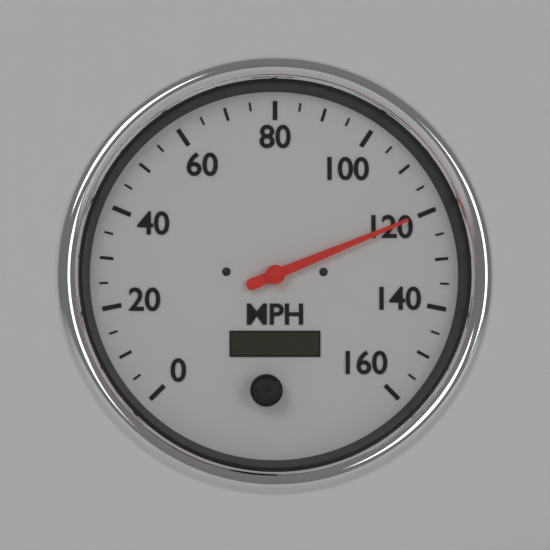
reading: 120 MPH
